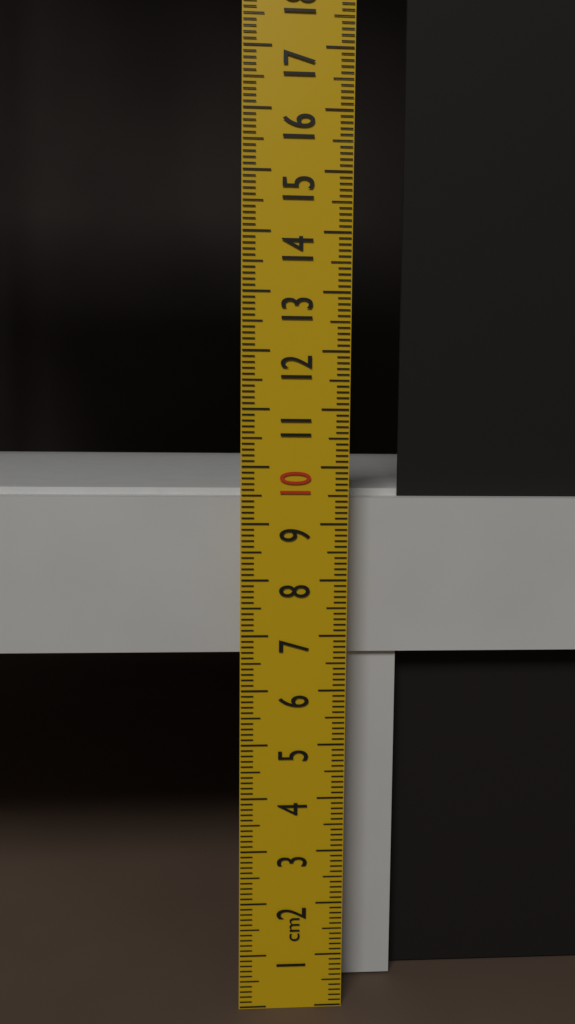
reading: 9.4 cm
